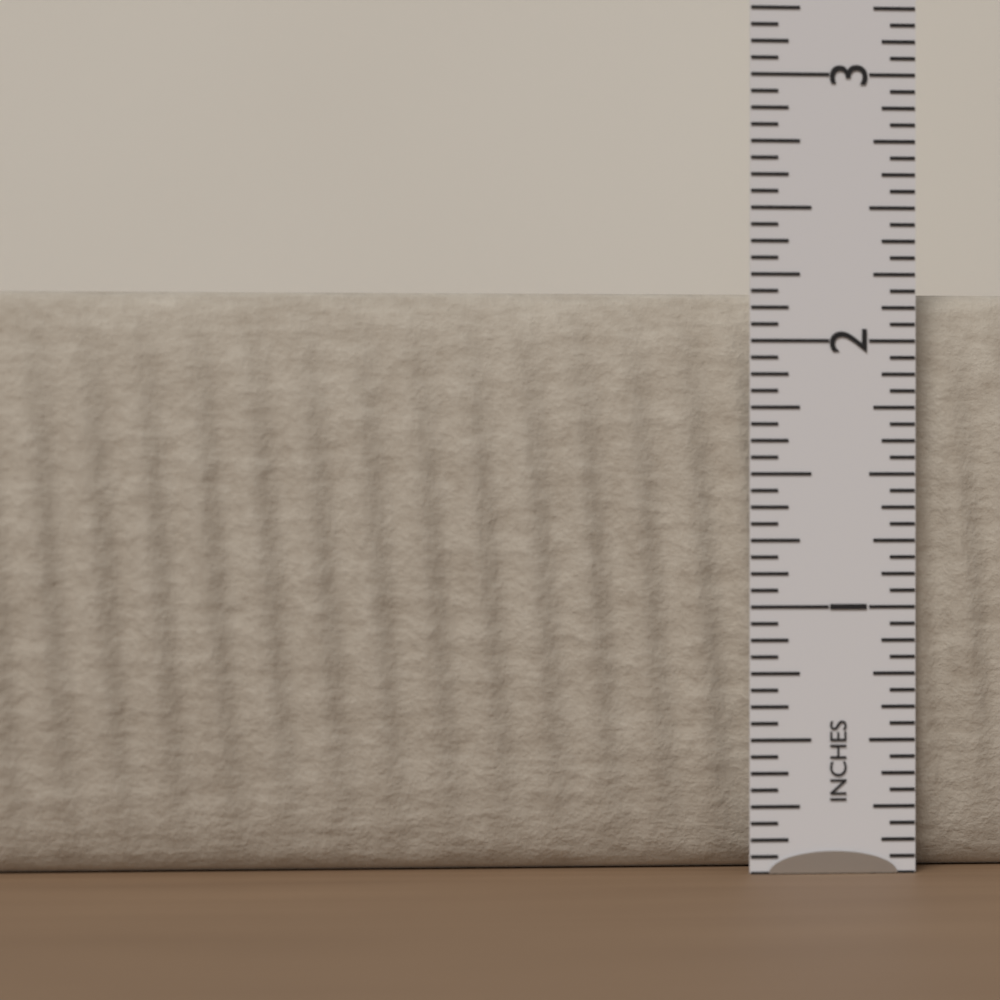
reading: 2.1875 in
